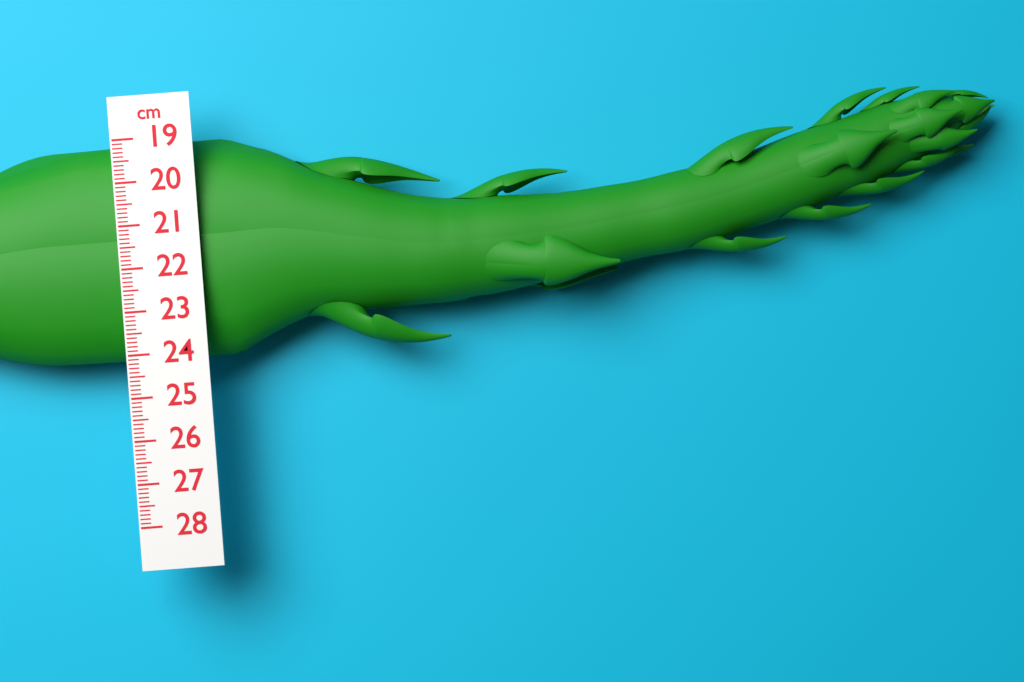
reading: 24.2 cm
